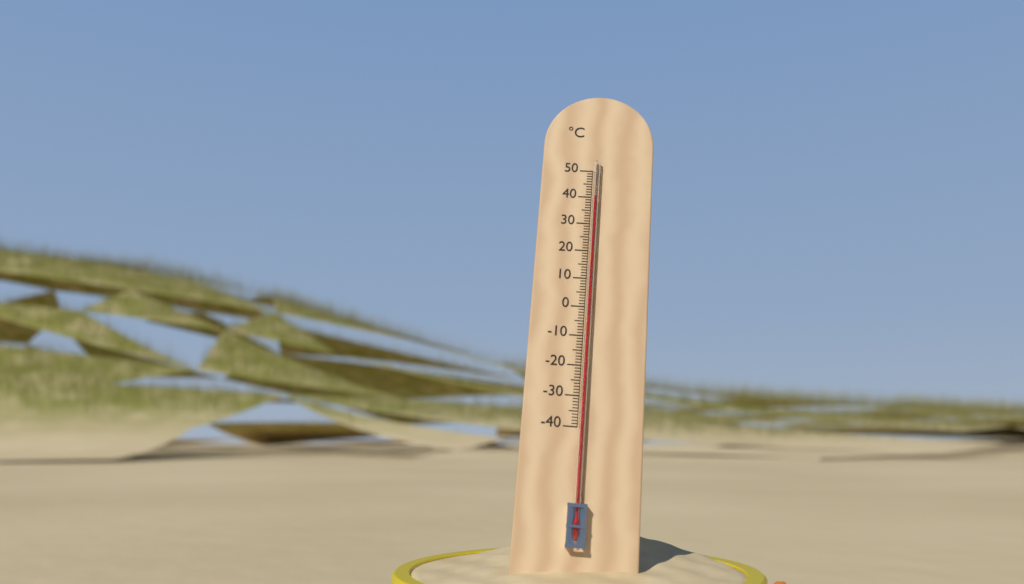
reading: 40 °C
